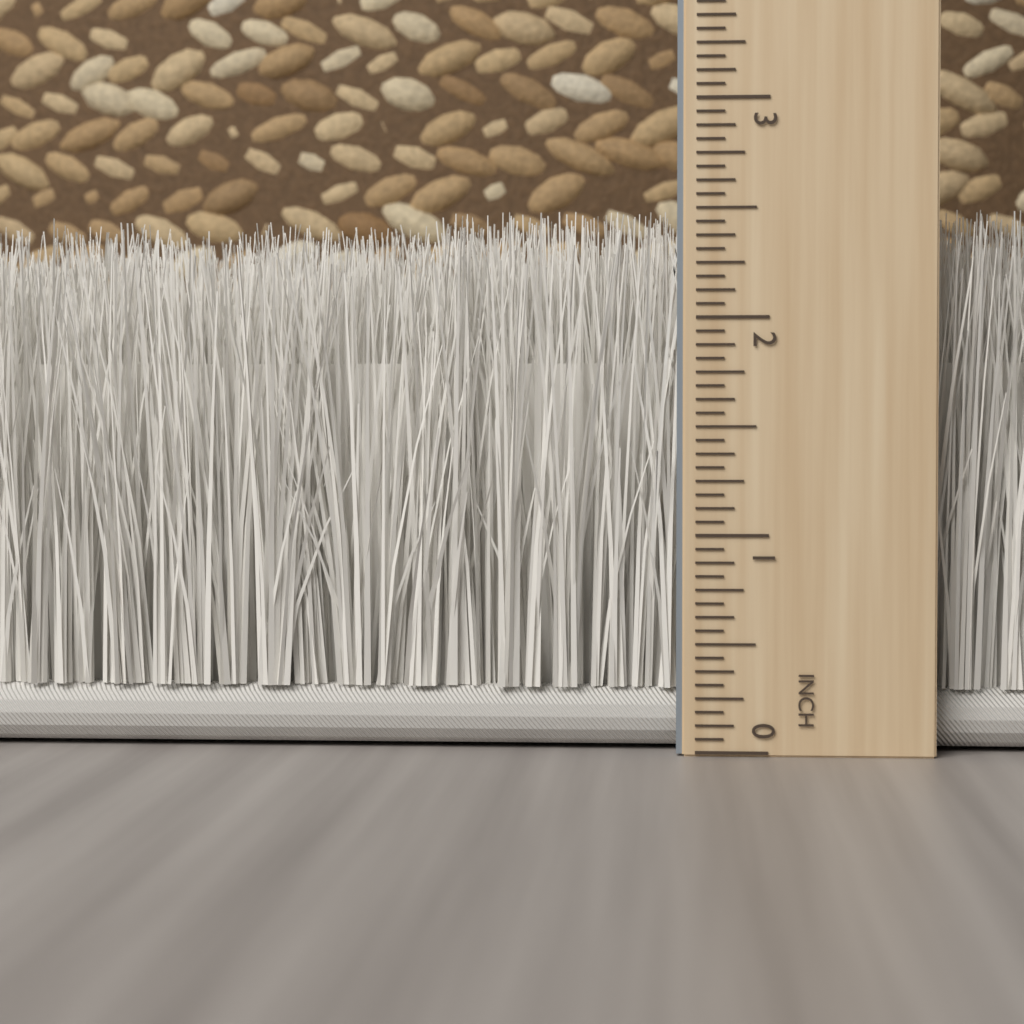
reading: 2.5000 inch
